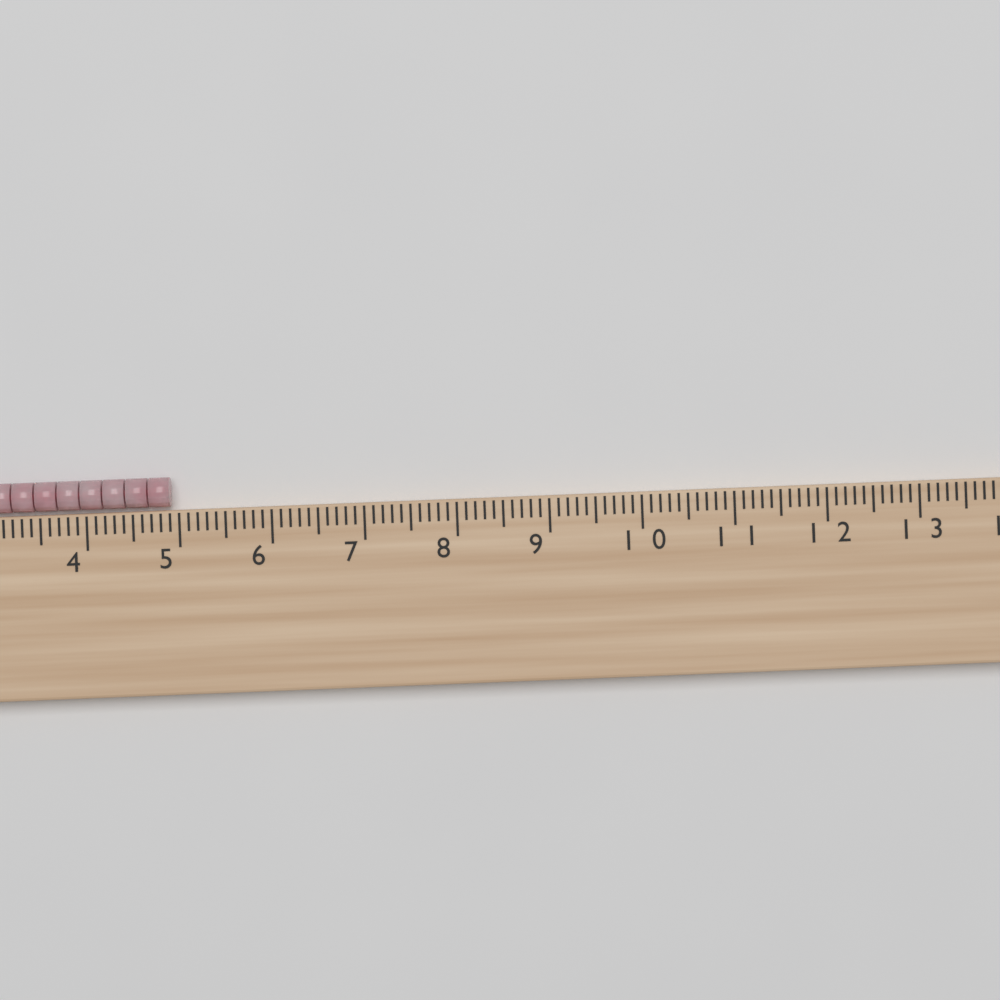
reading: 4.9 cm
